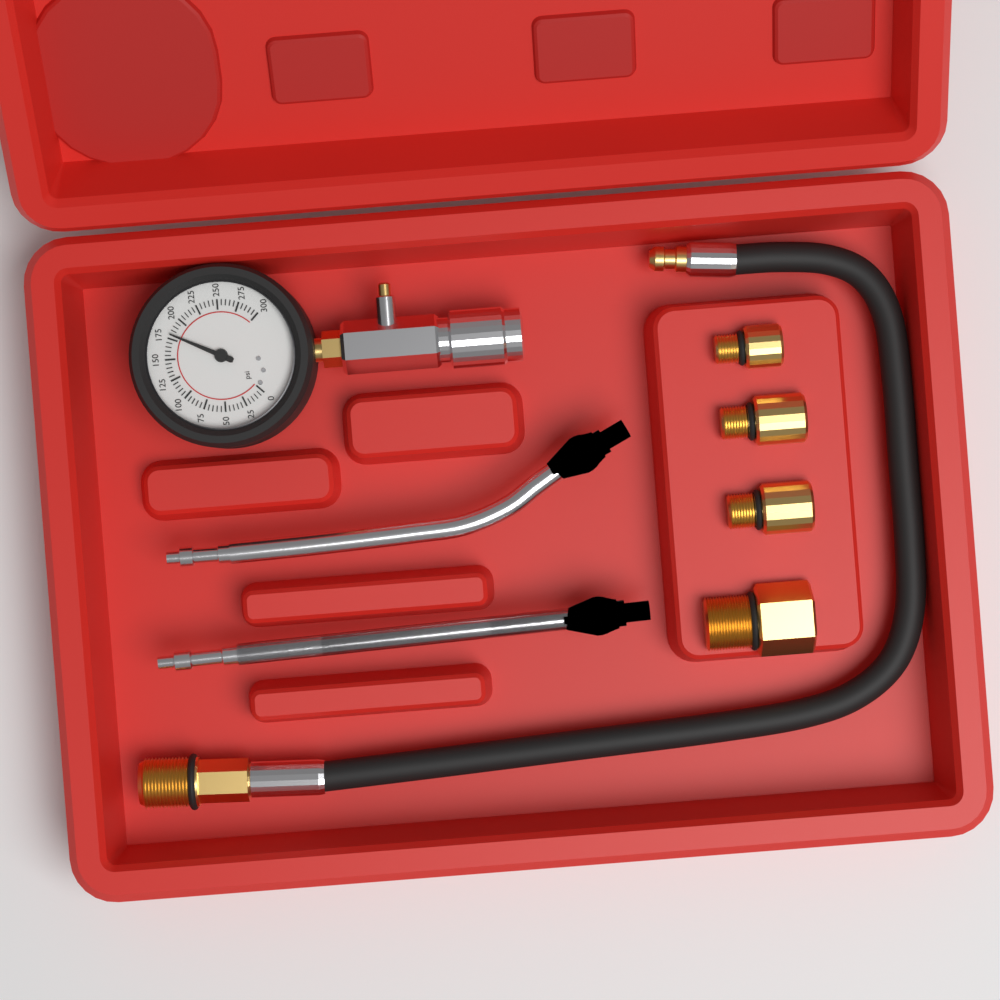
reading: 180 psi
